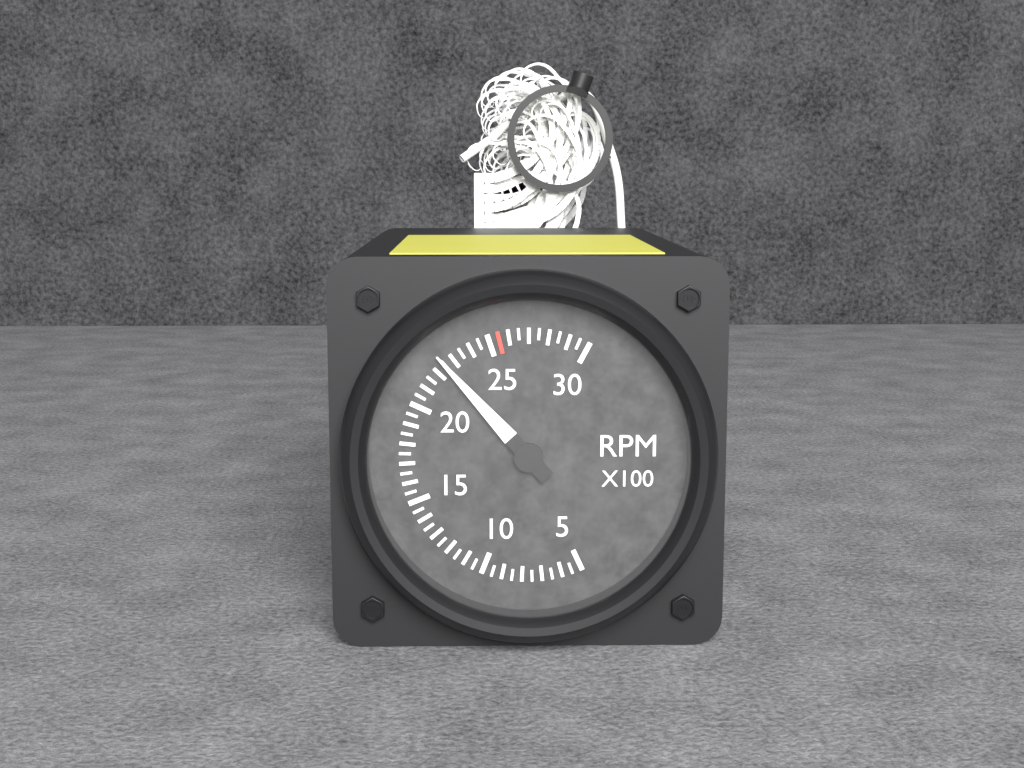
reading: 2250 RPM
